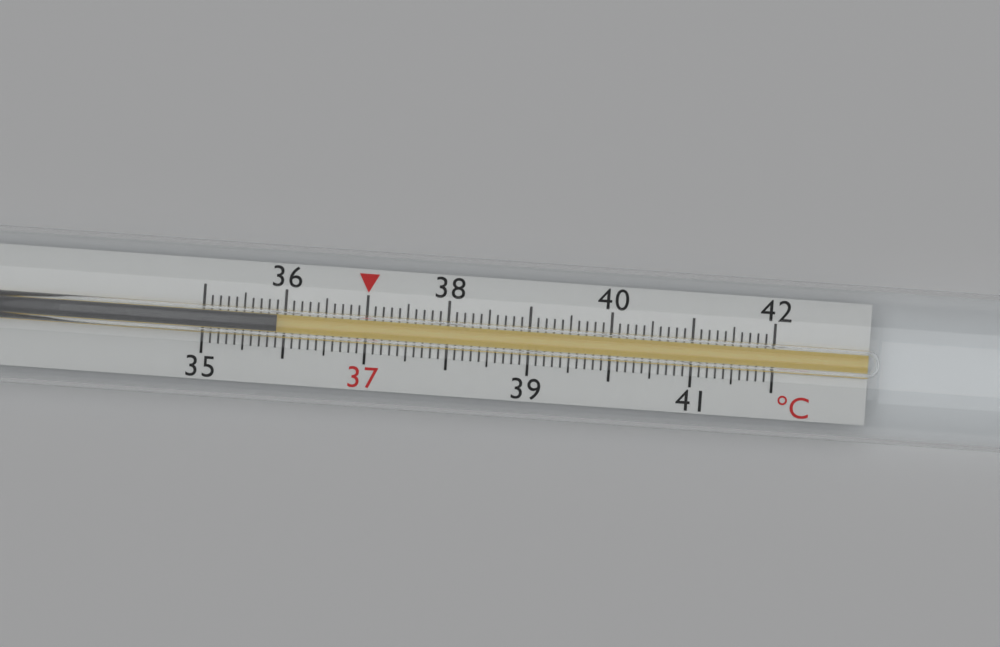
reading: 35.9 °C
